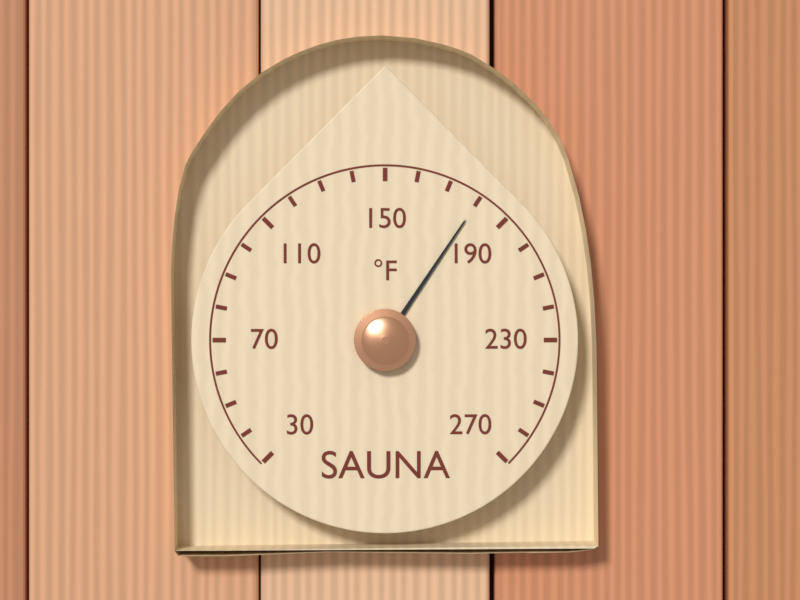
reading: 180 °F
